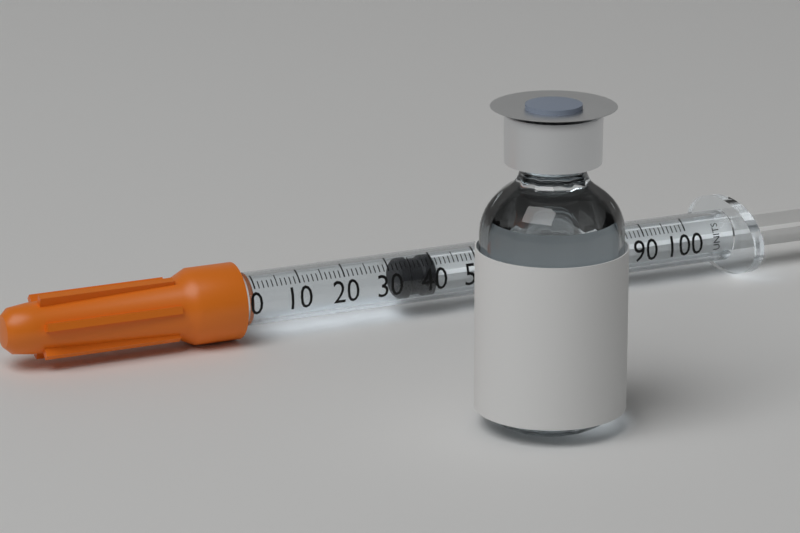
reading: 33 units
